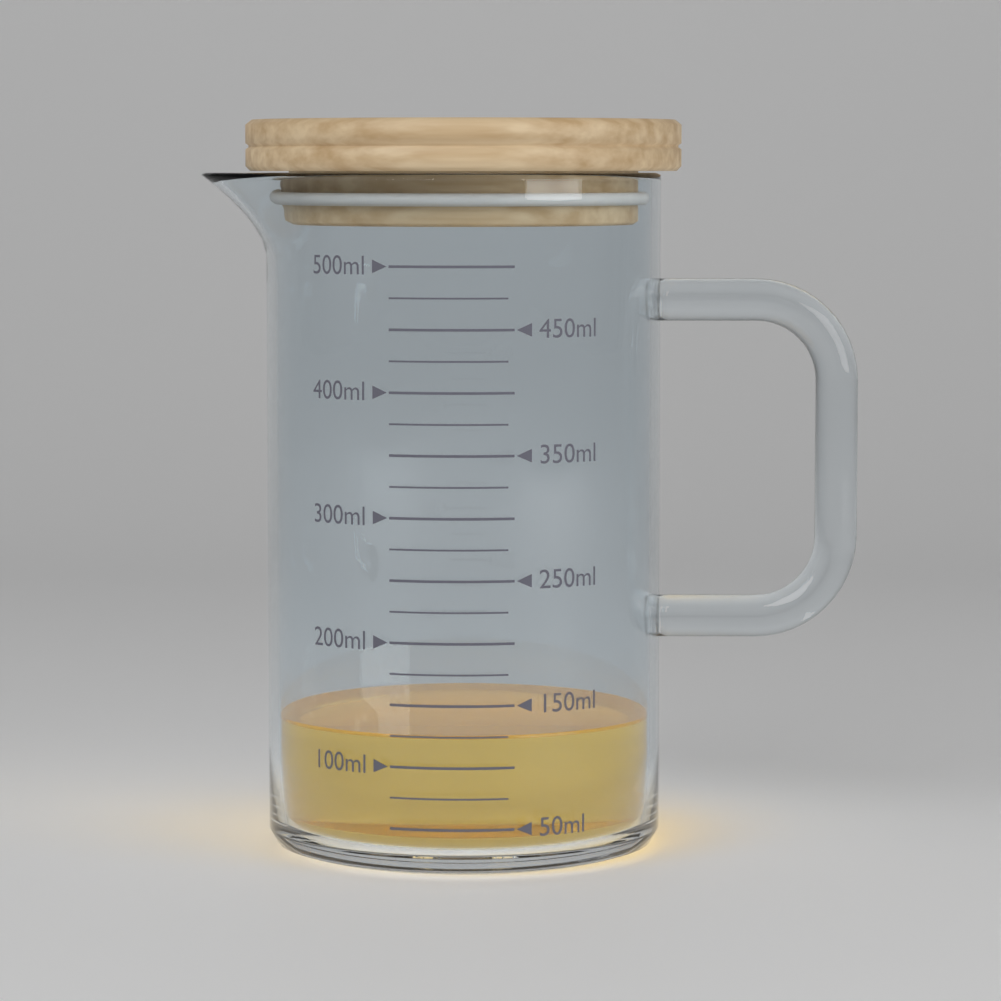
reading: 125 ml
